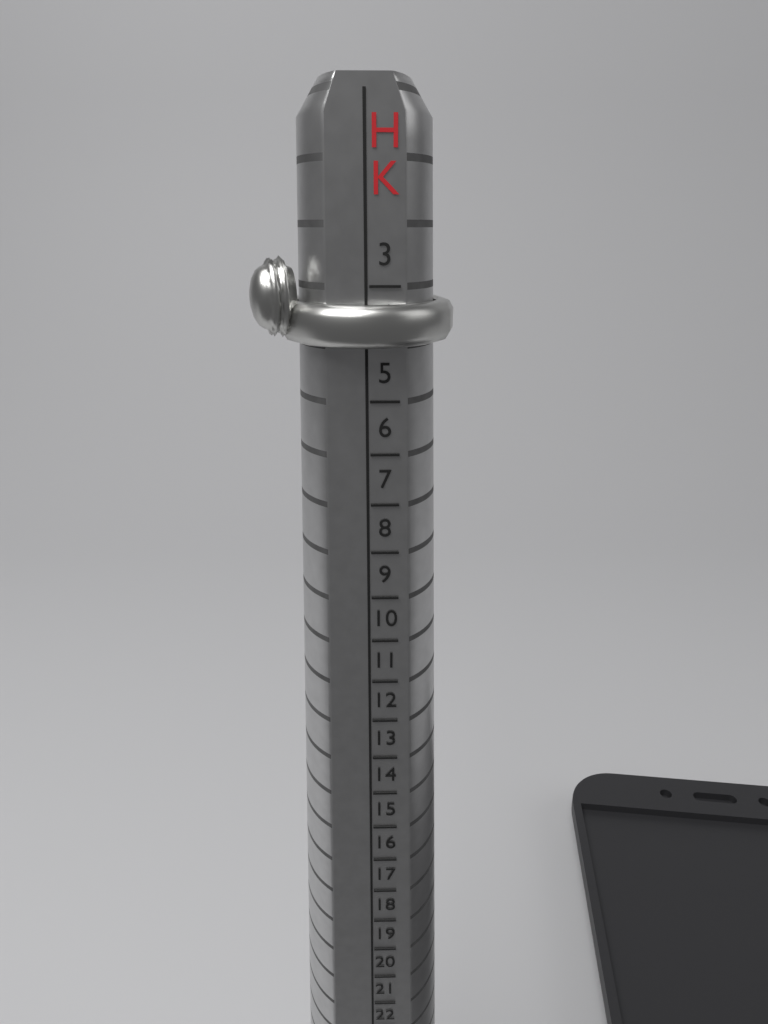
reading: 4 HK
